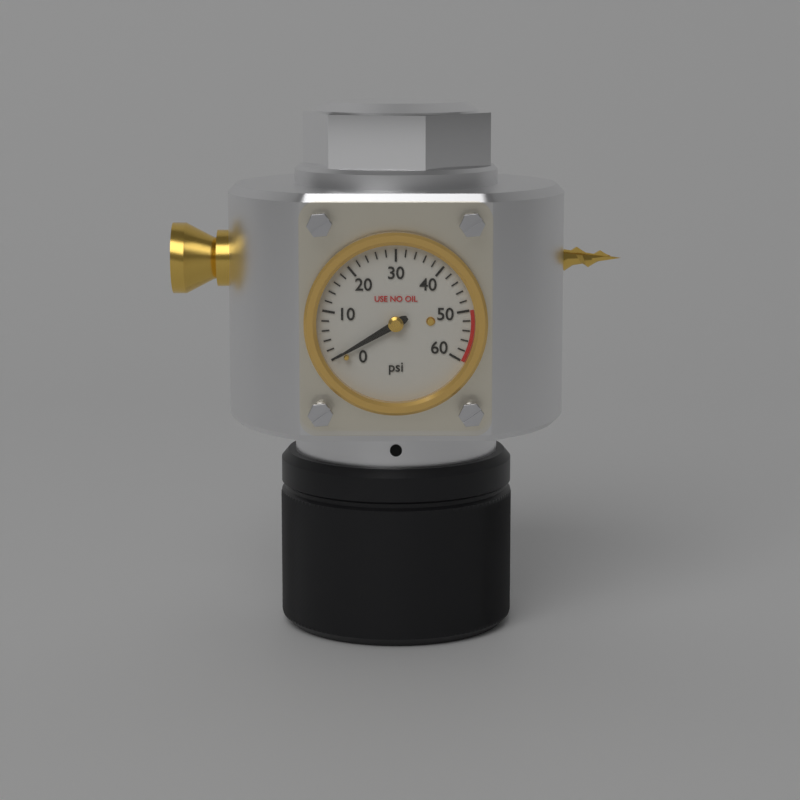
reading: 0 psi
